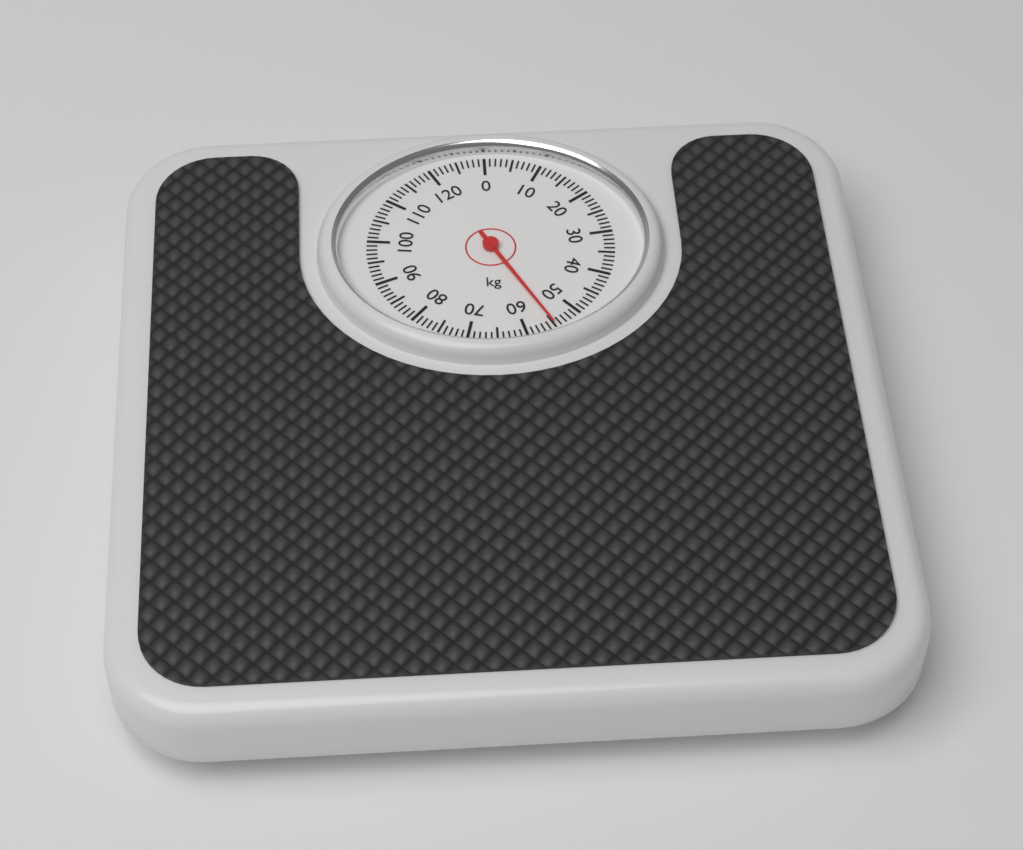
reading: 55 kg
